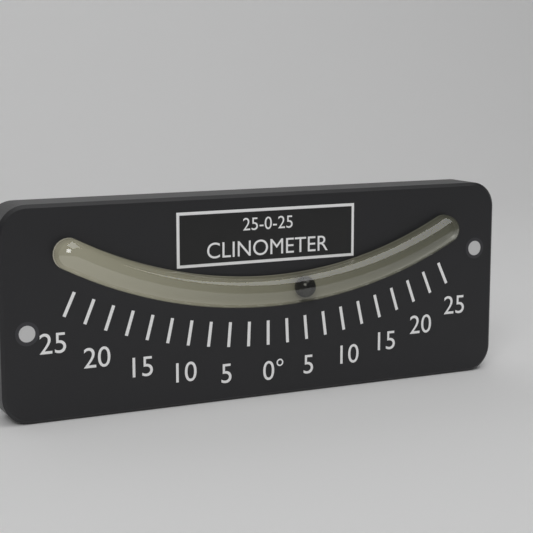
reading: 5.0 °
